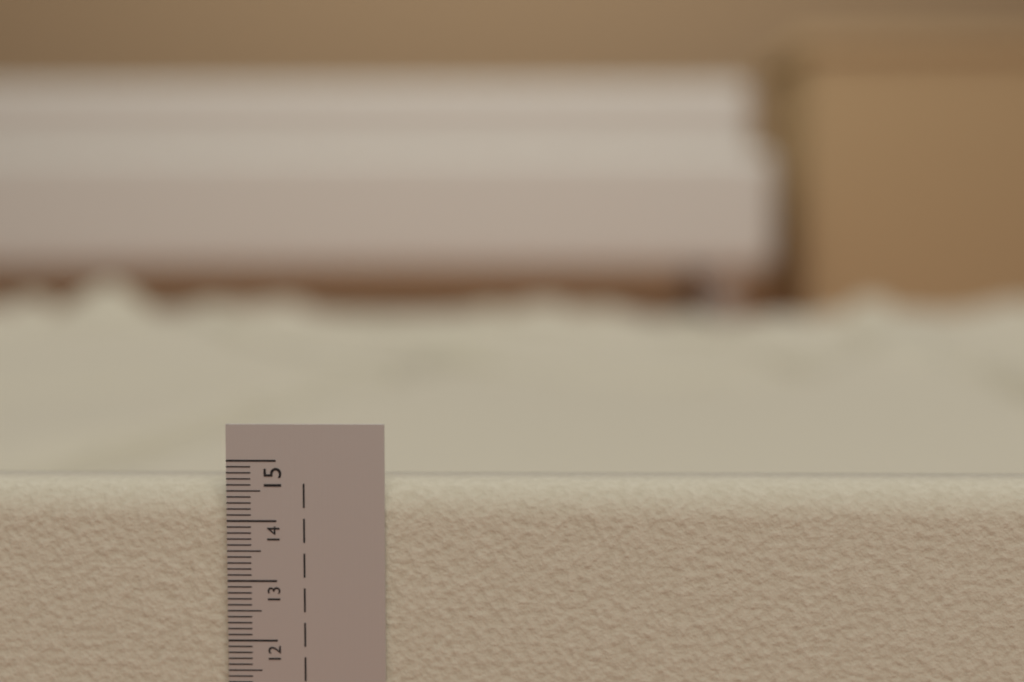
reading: 14.6 cm
